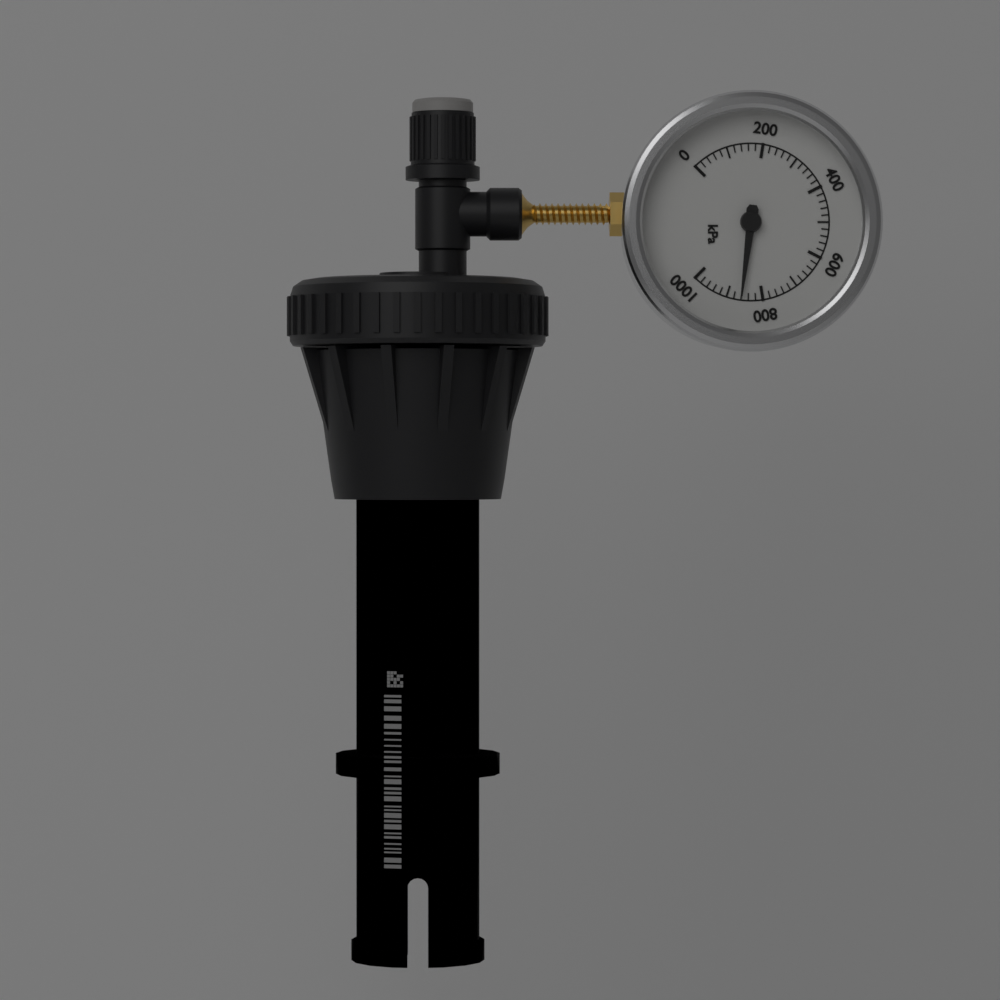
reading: 860 kPa
